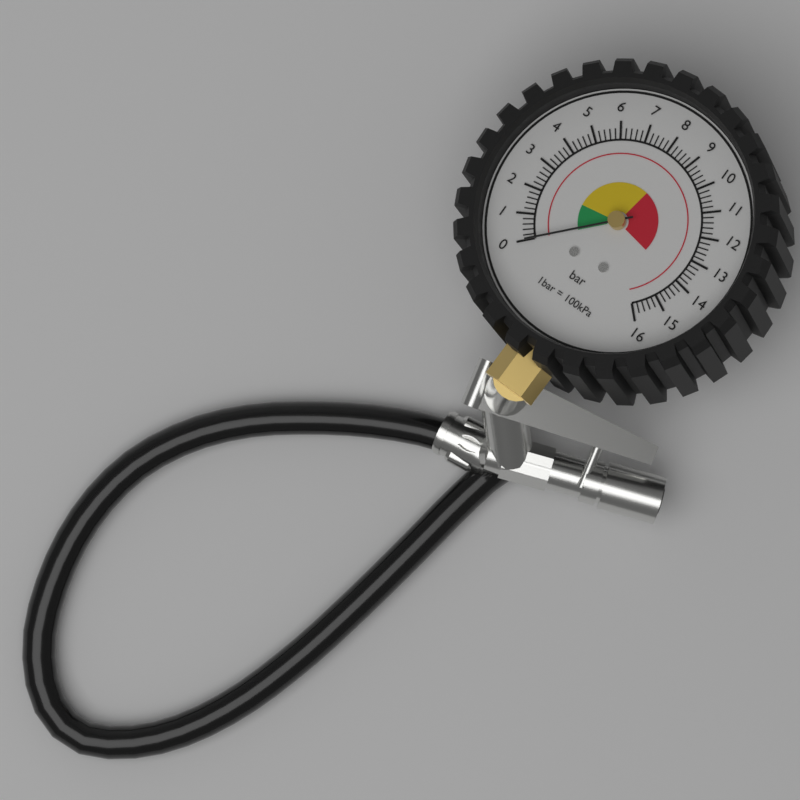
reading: 0.0 bar
